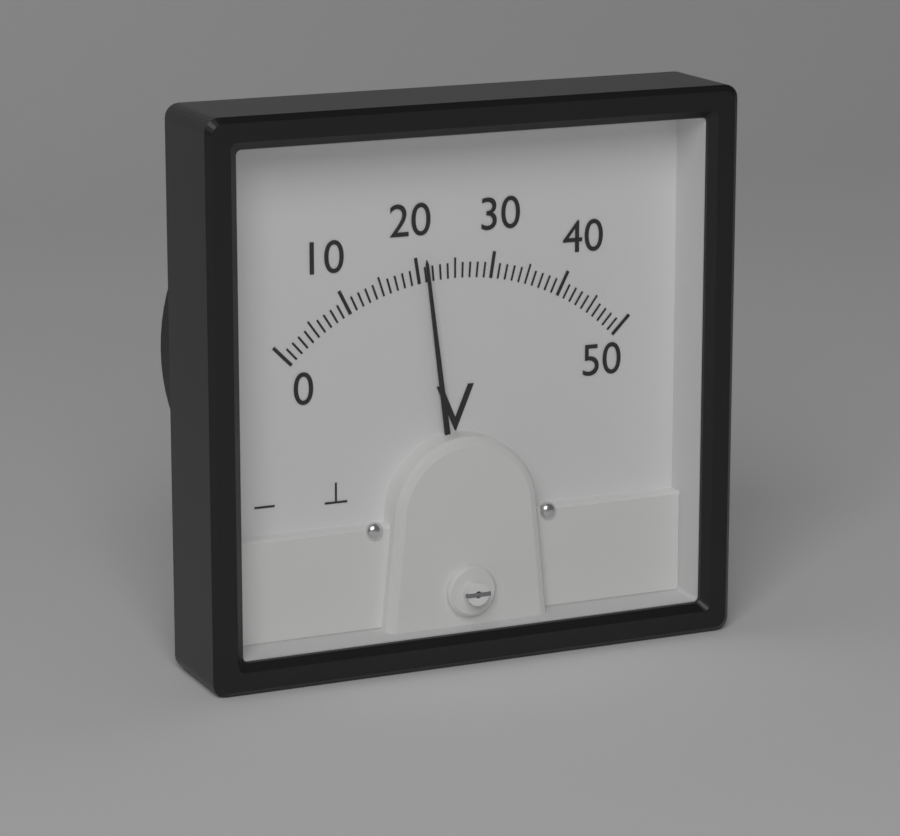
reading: 21 V
